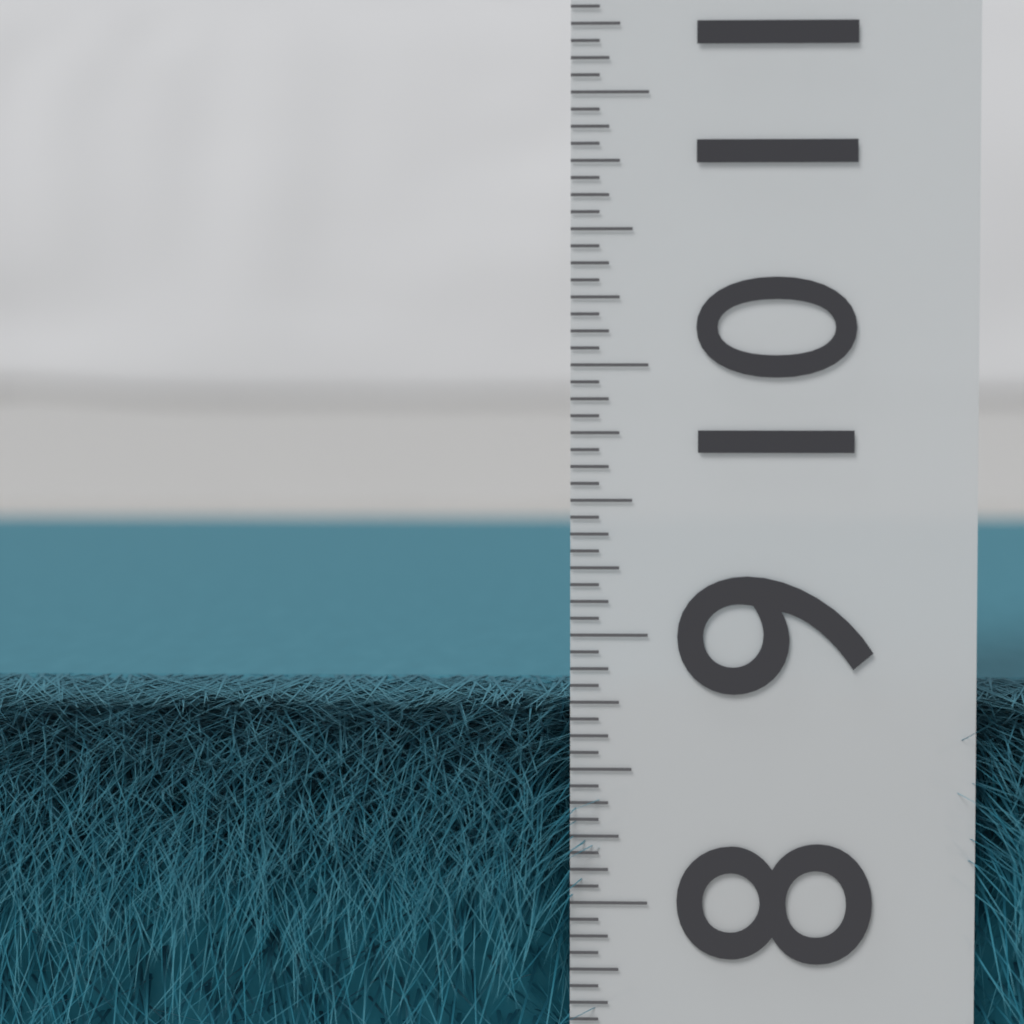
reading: 8.7500 (no unit)
